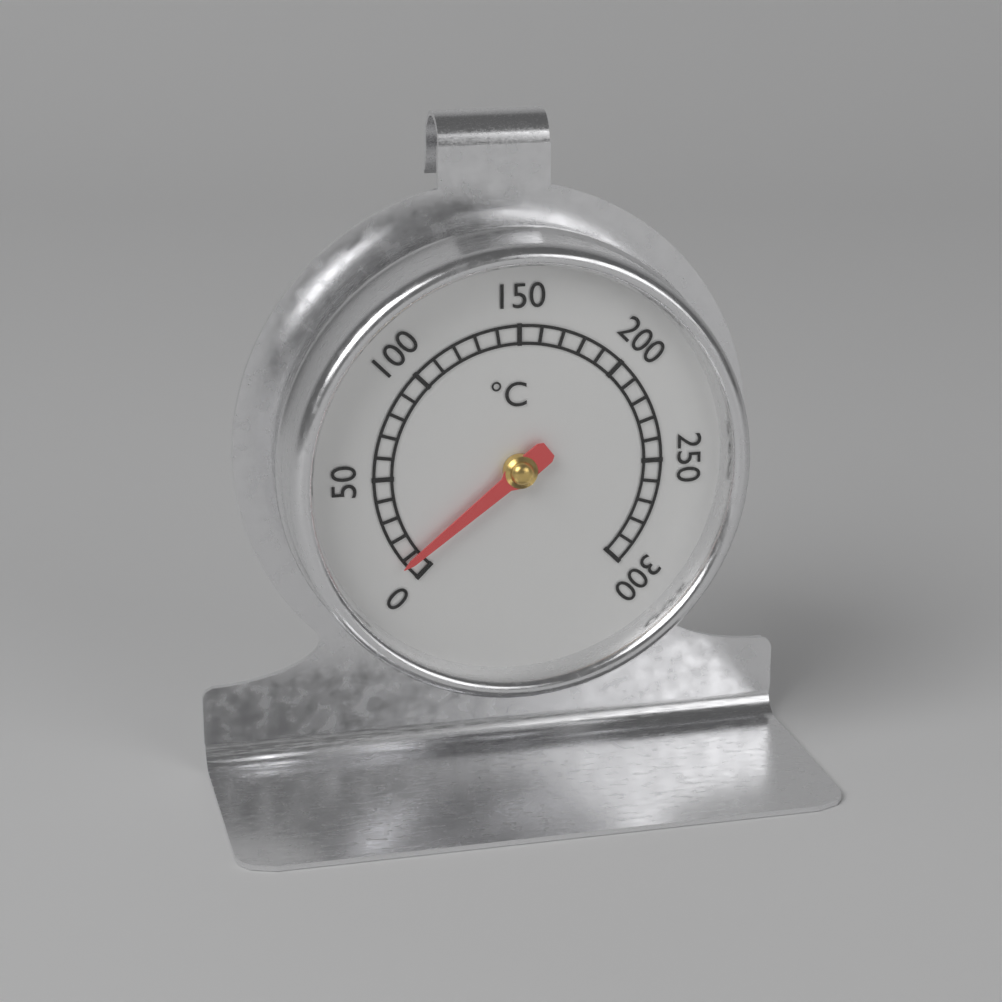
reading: 8 °C
